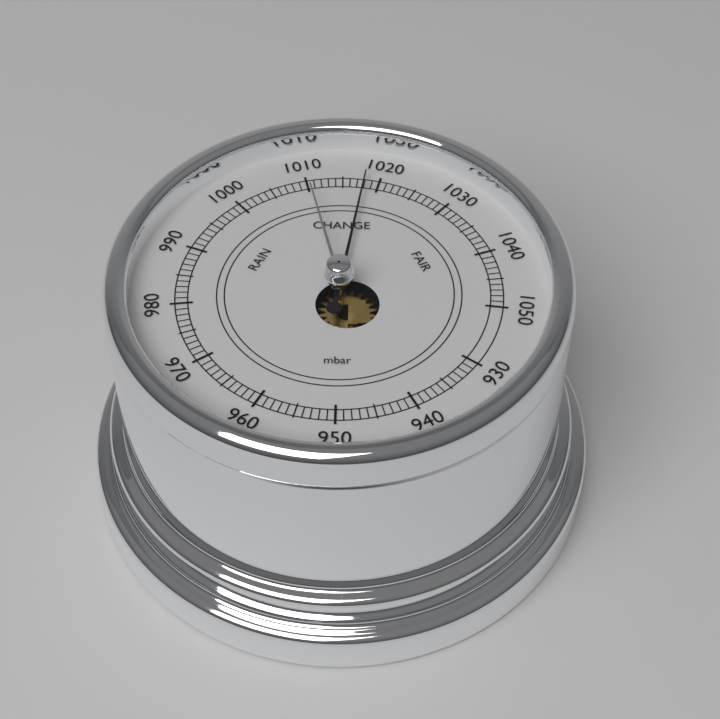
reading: 1018 mbar
